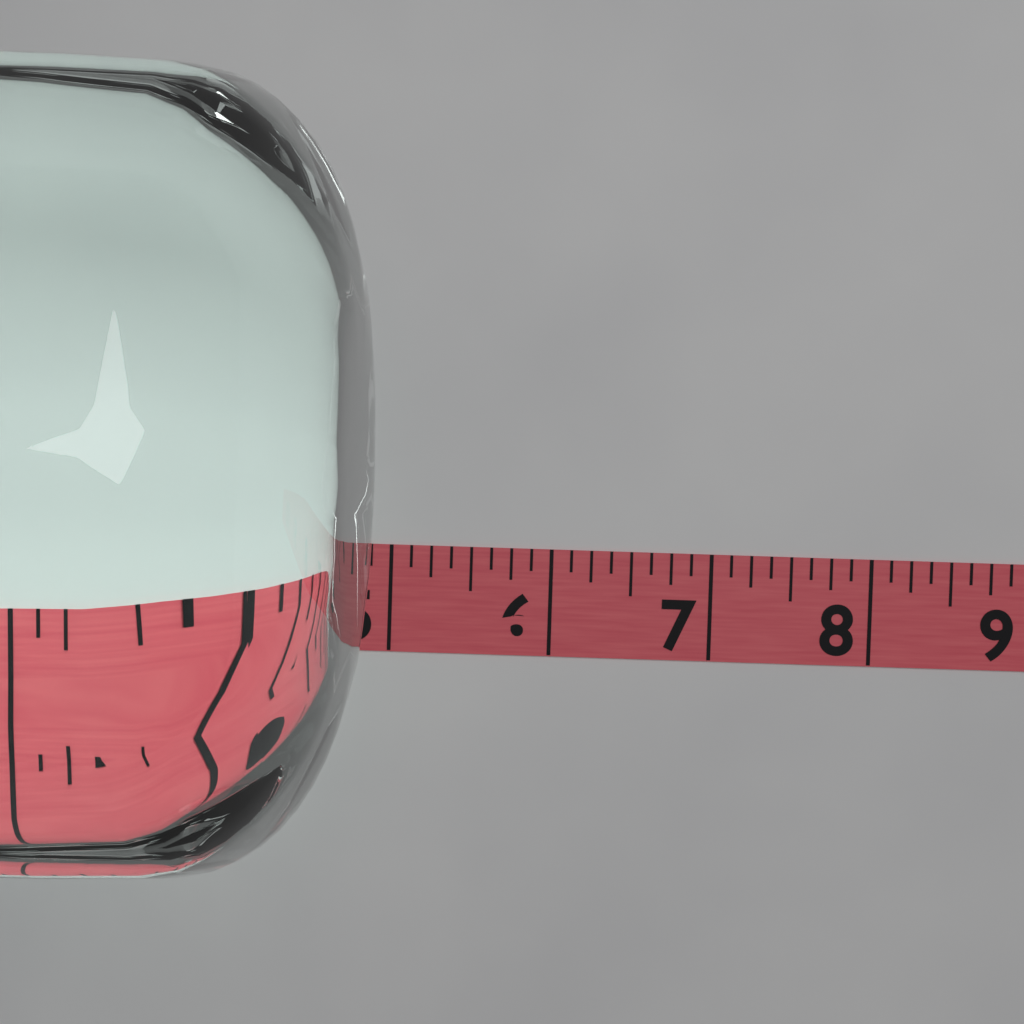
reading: 5.000 (no unit)
